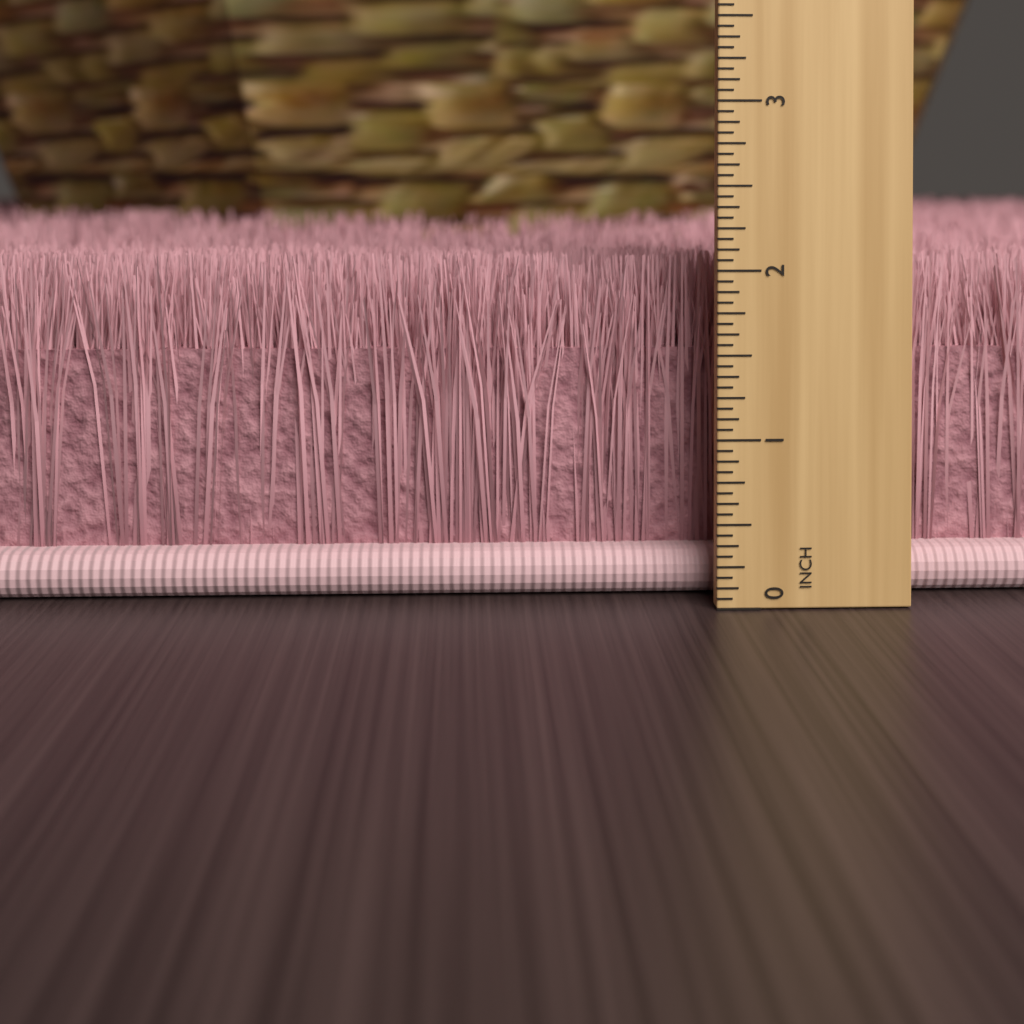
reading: 2.0625 inch
